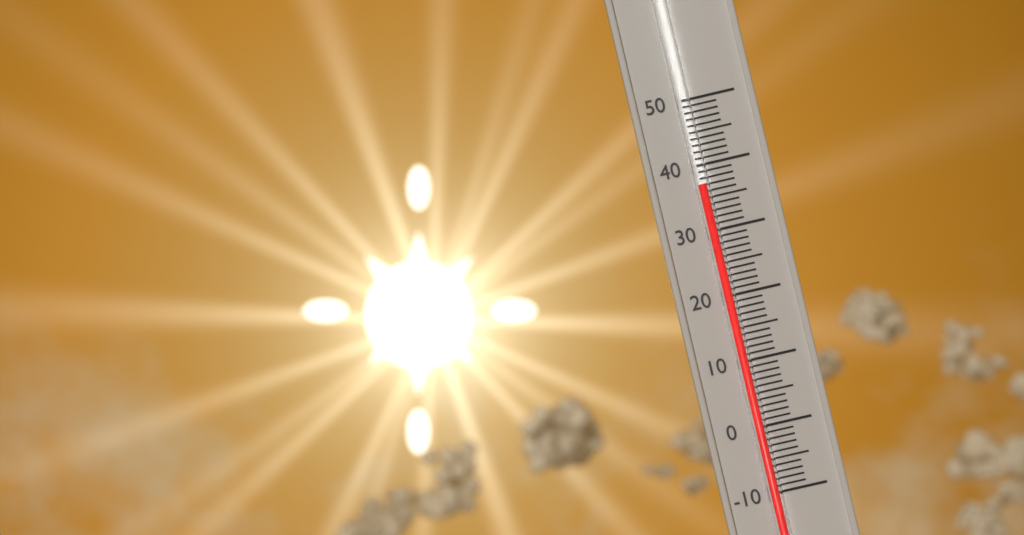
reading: 37 (no unit)
